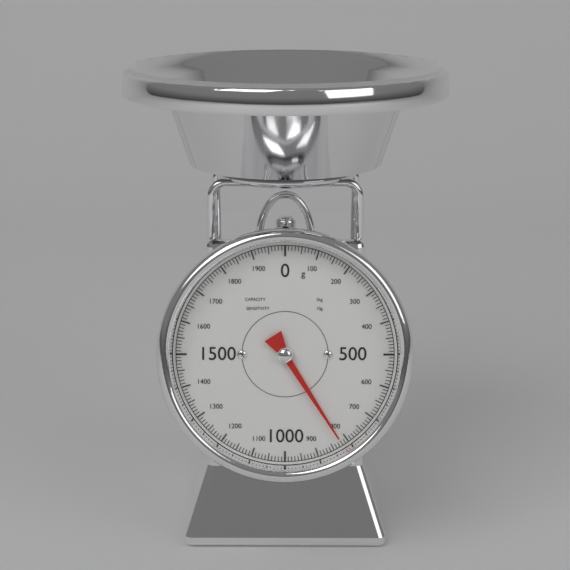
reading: 820 g
